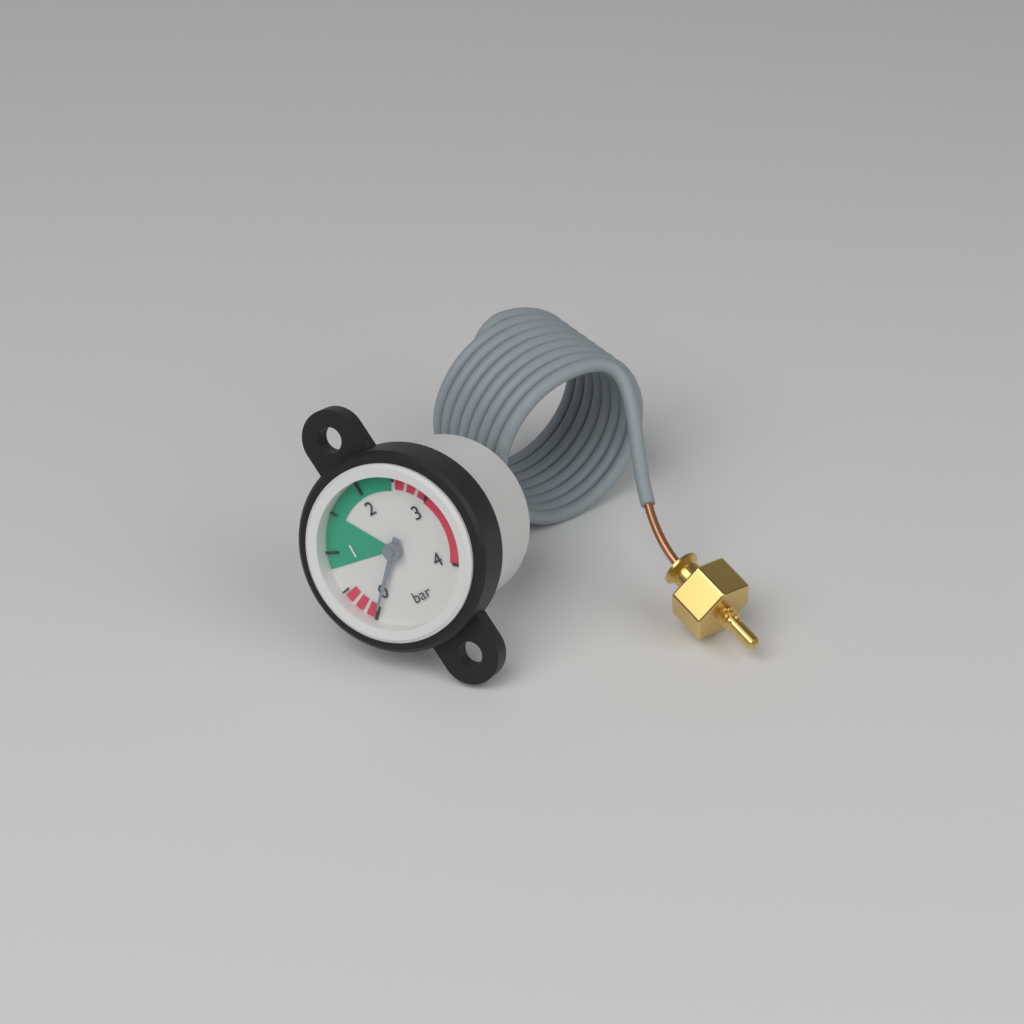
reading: 0.0 bar
